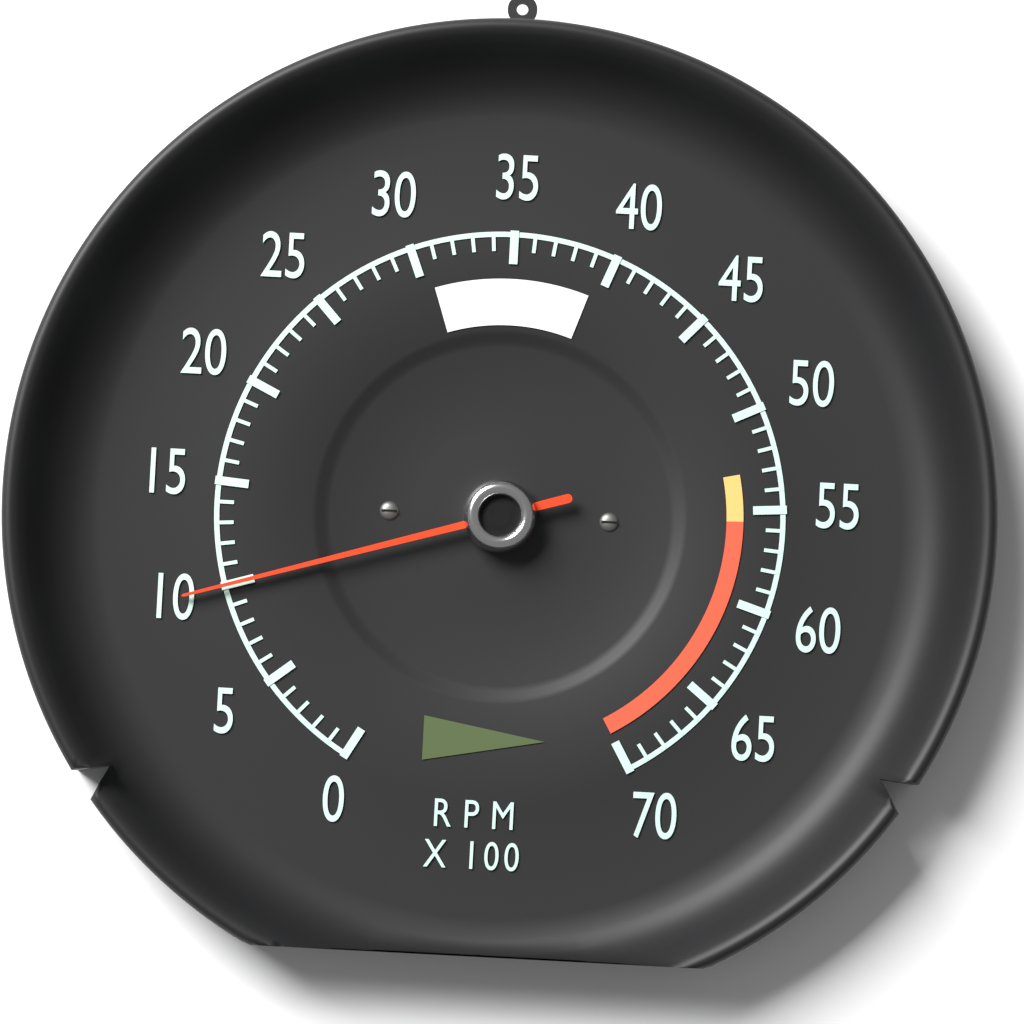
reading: 1000 RPM
